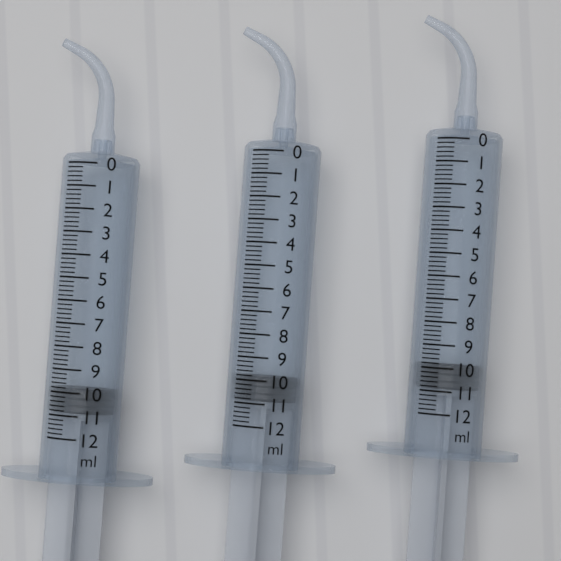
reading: 9.8 ml
